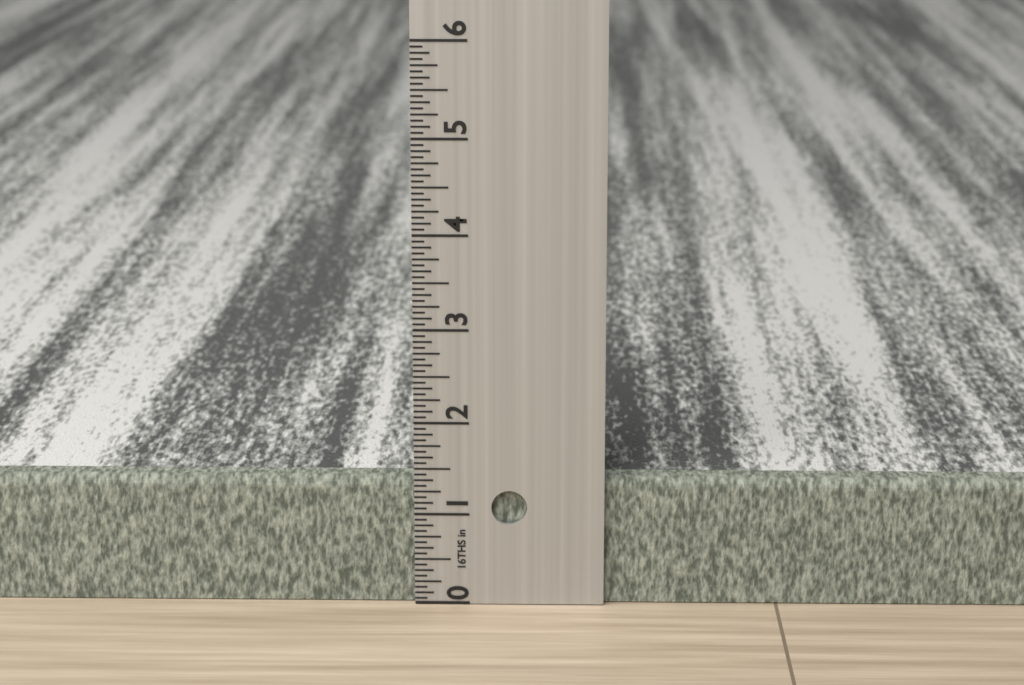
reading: 1.3750 in
